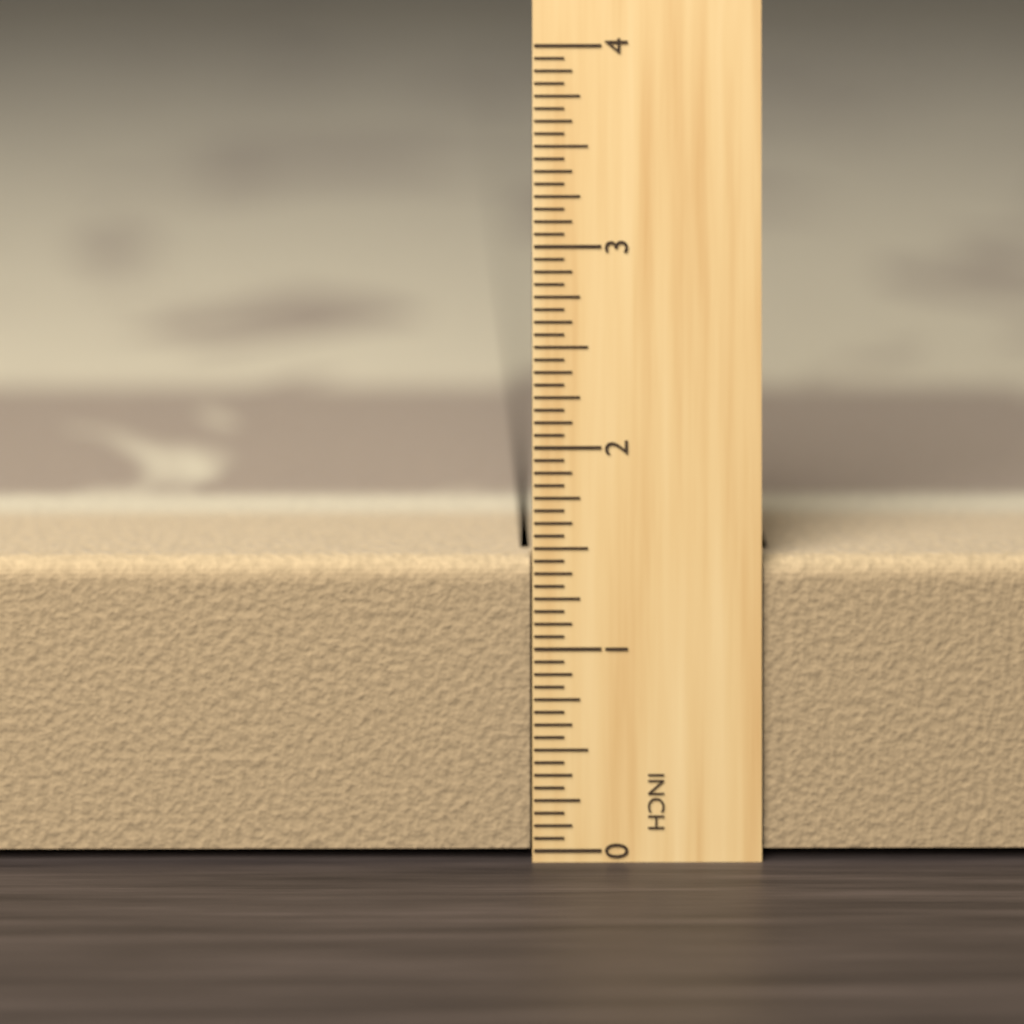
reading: 1.4375 in
